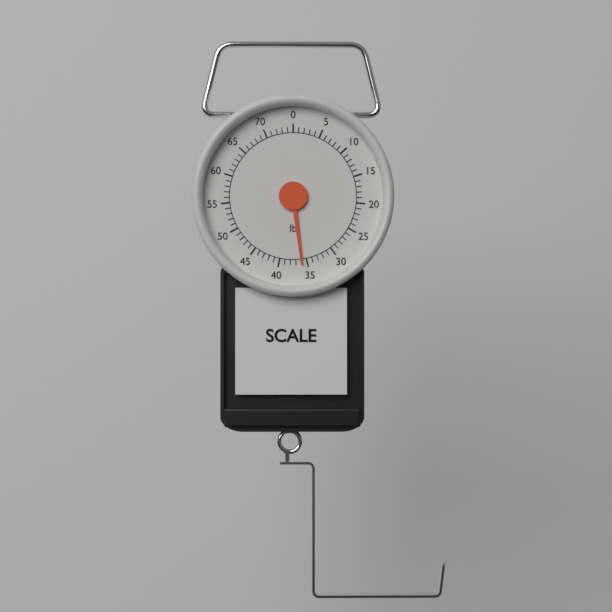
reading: 36 lb
